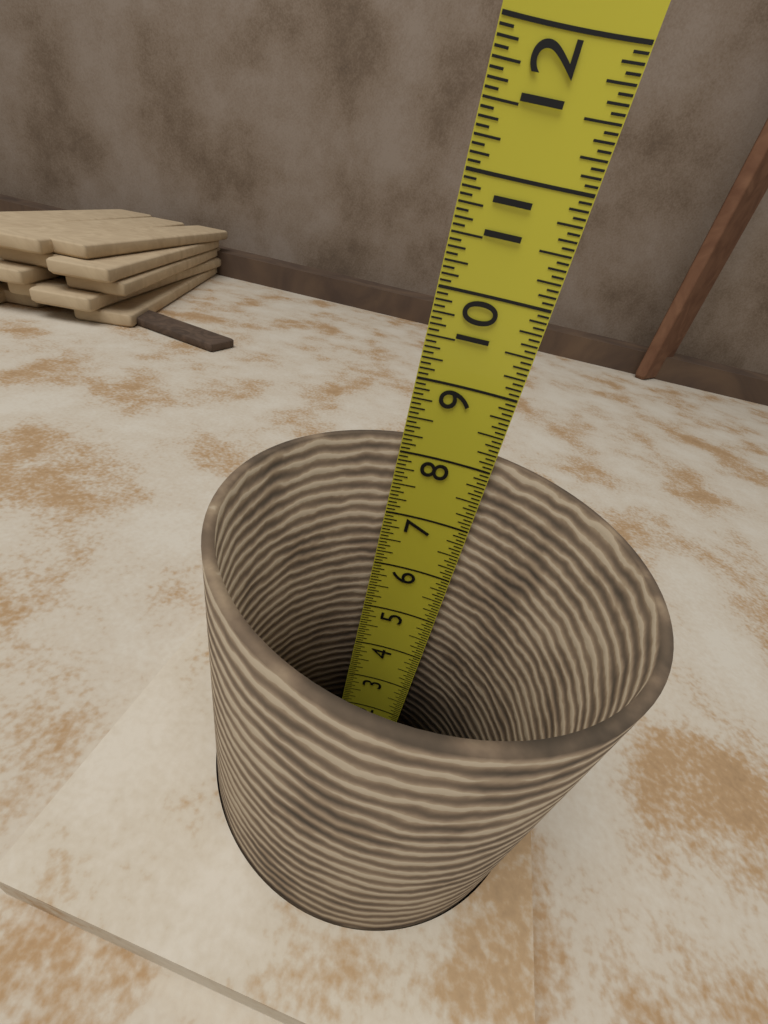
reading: 8.1875 in
